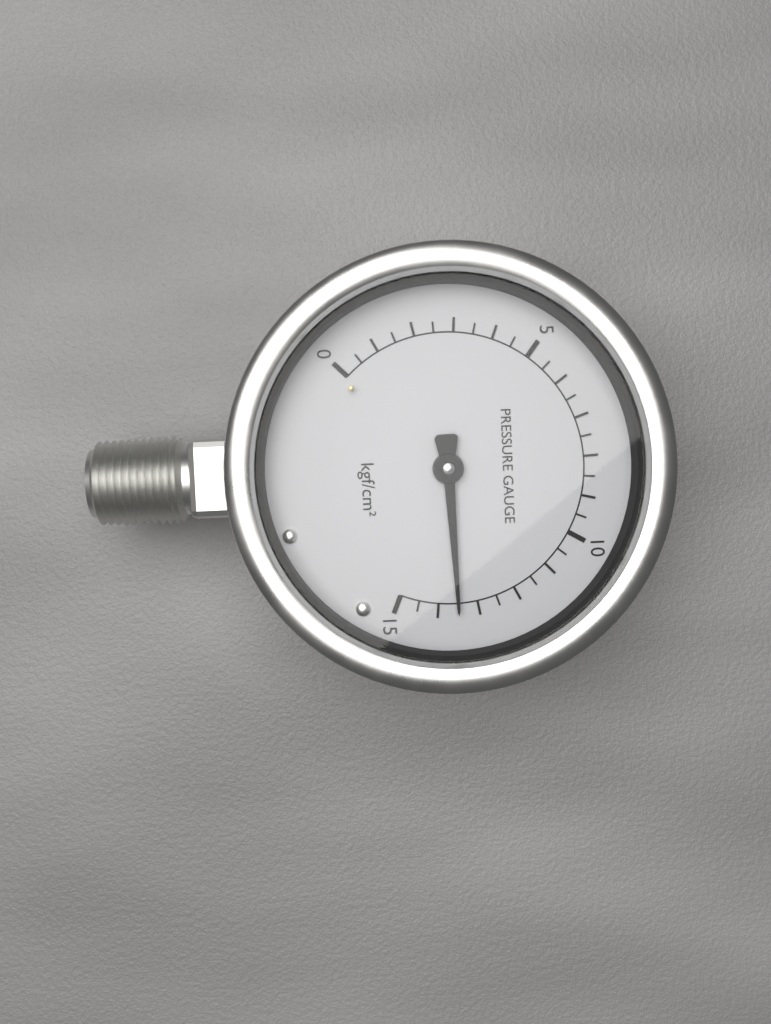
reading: 13.5 kgf/cm²
